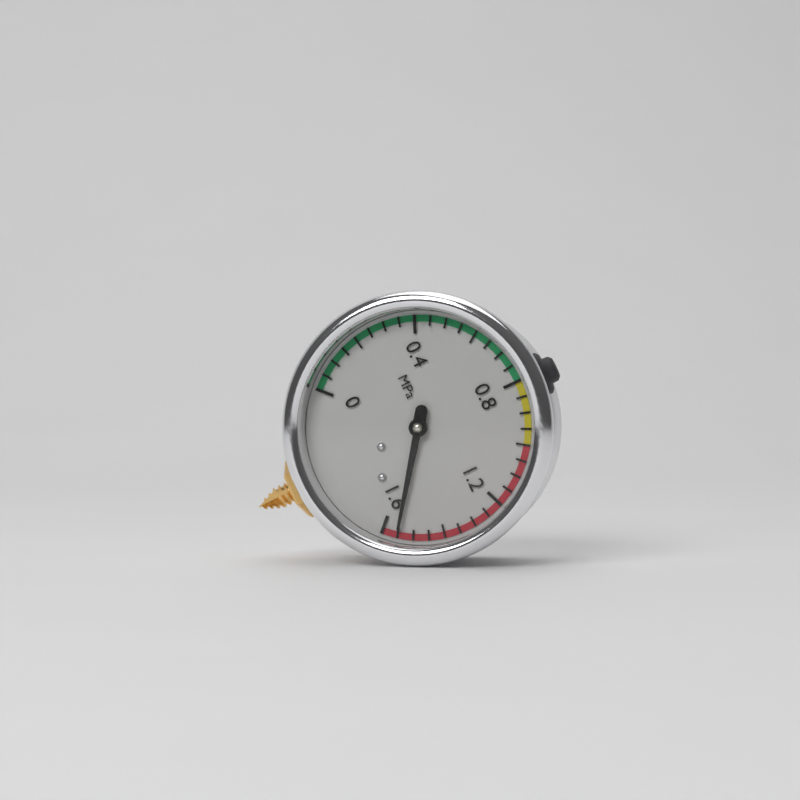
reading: 1.55 MPa
